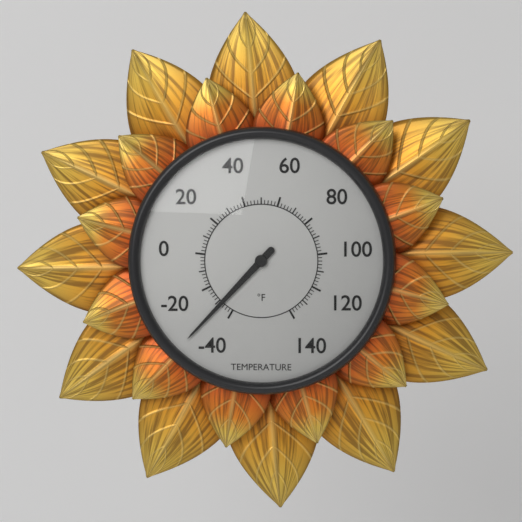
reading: -32 °F
